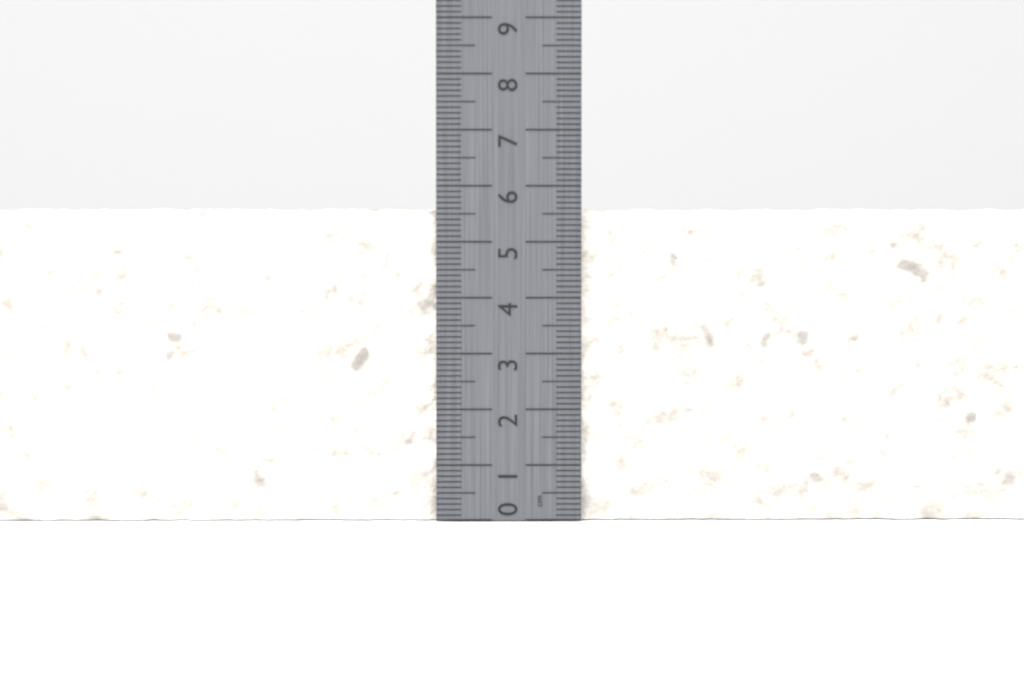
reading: 5.6 cm
